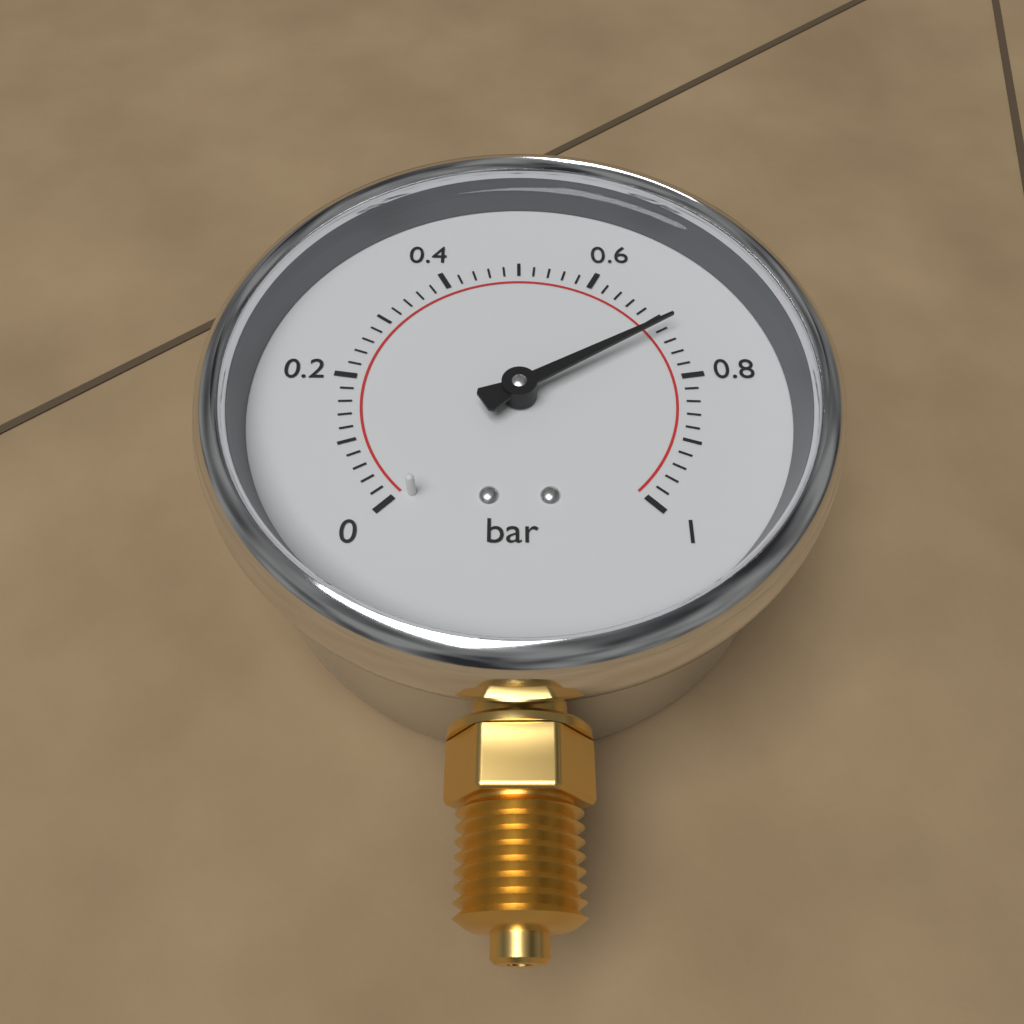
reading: 0.72 bar
